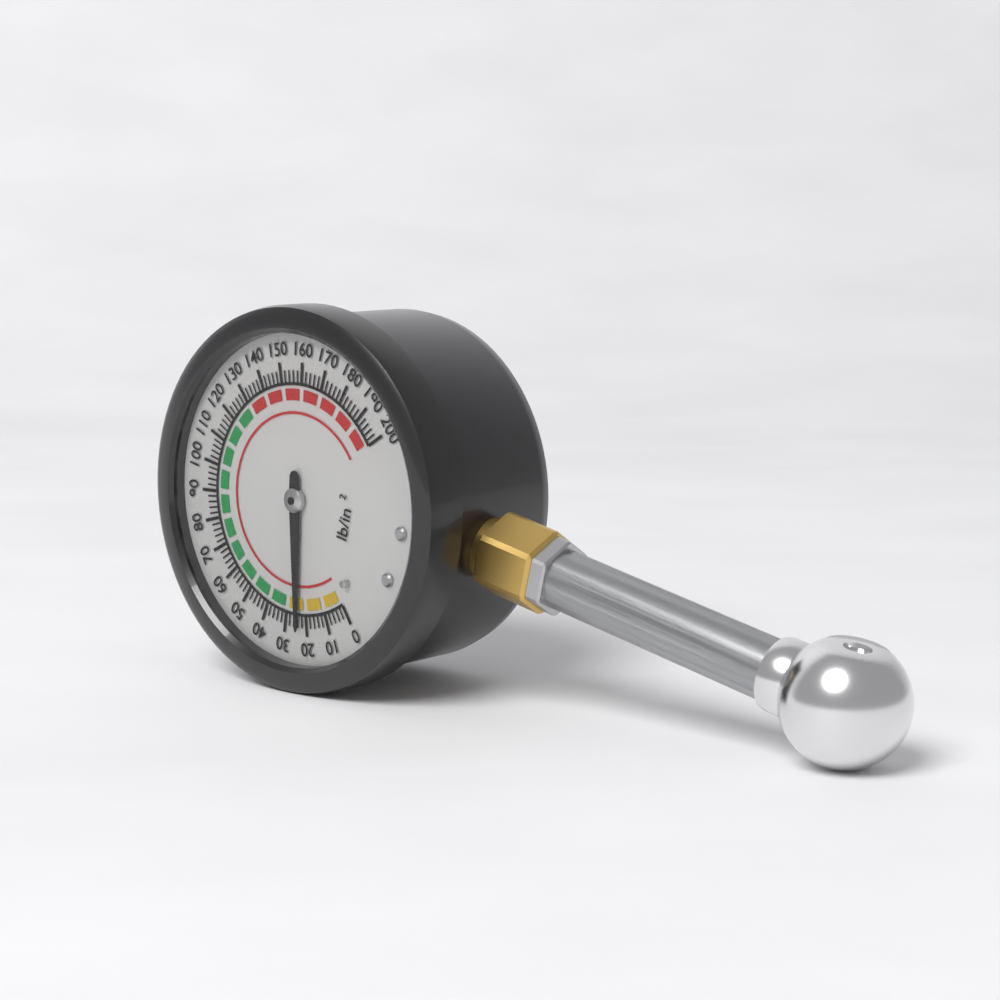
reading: 24 psi
